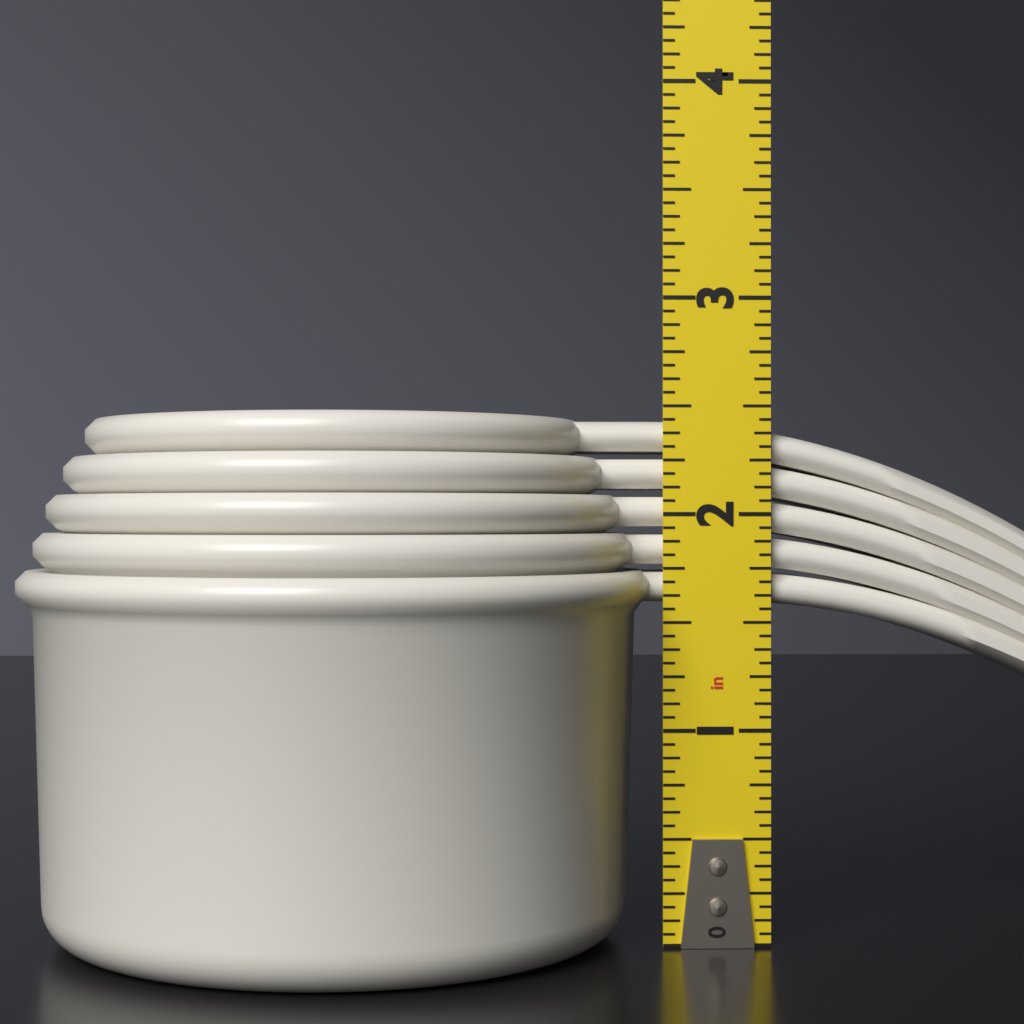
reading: 2.4375 in
